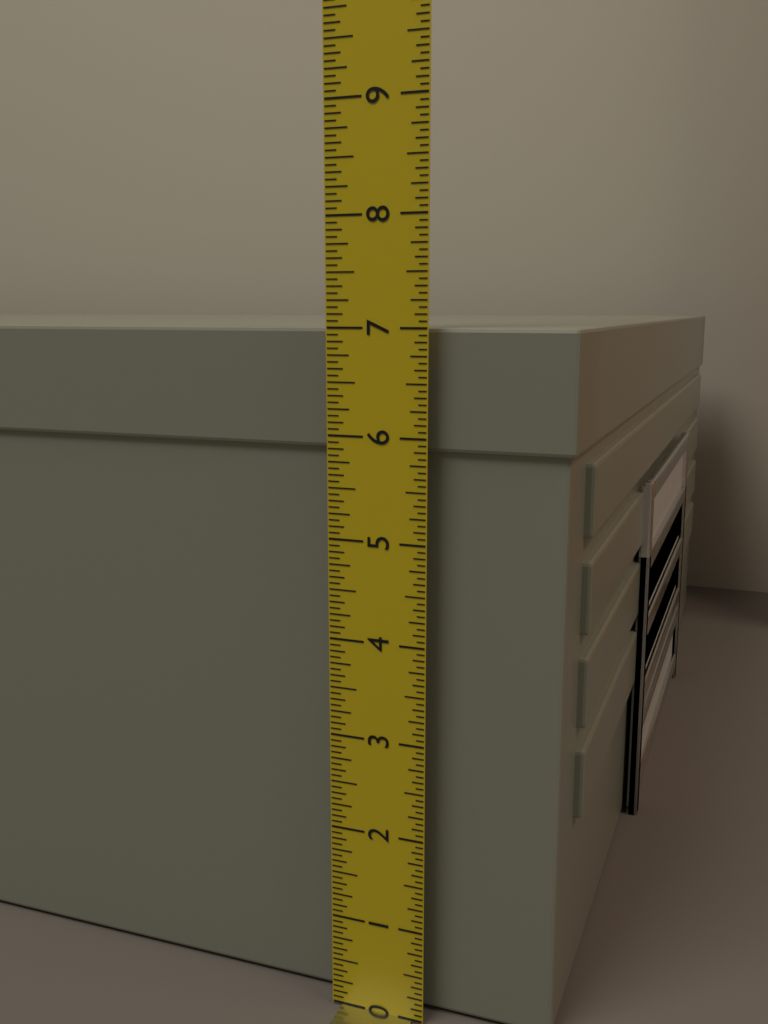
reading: 7.0000 in
